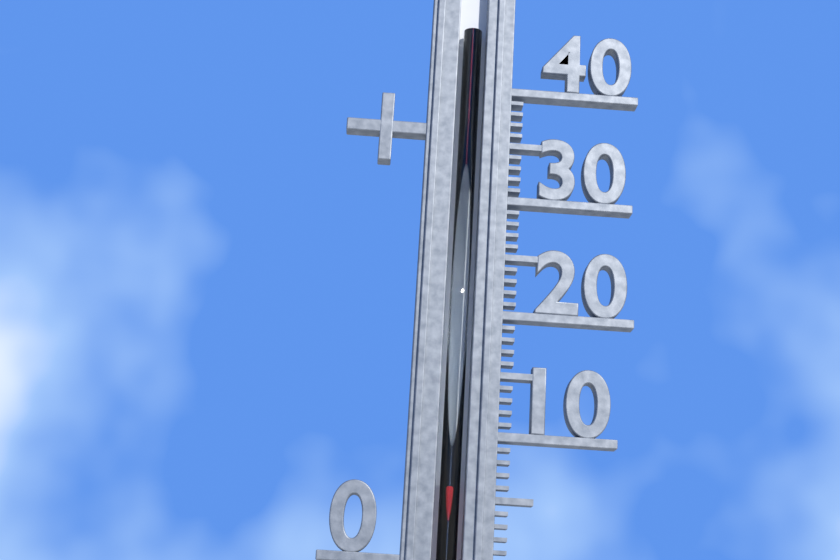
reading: 6 (no unit)
